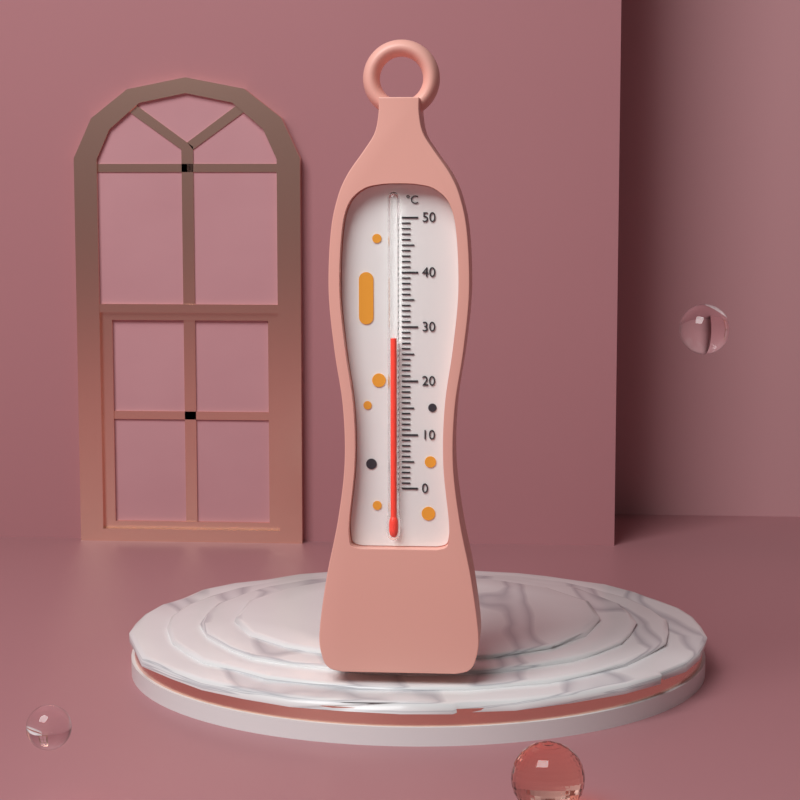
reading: 28 °C
